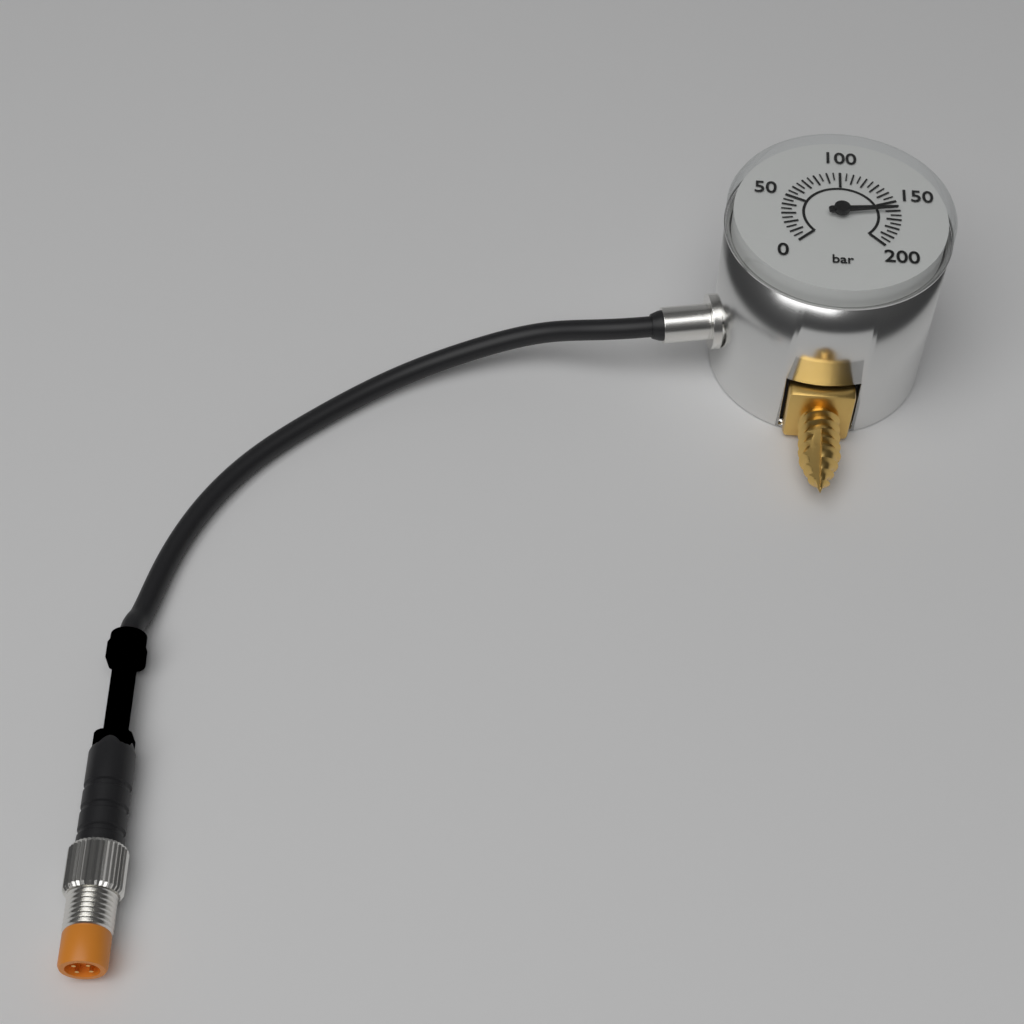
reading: 160 bar
